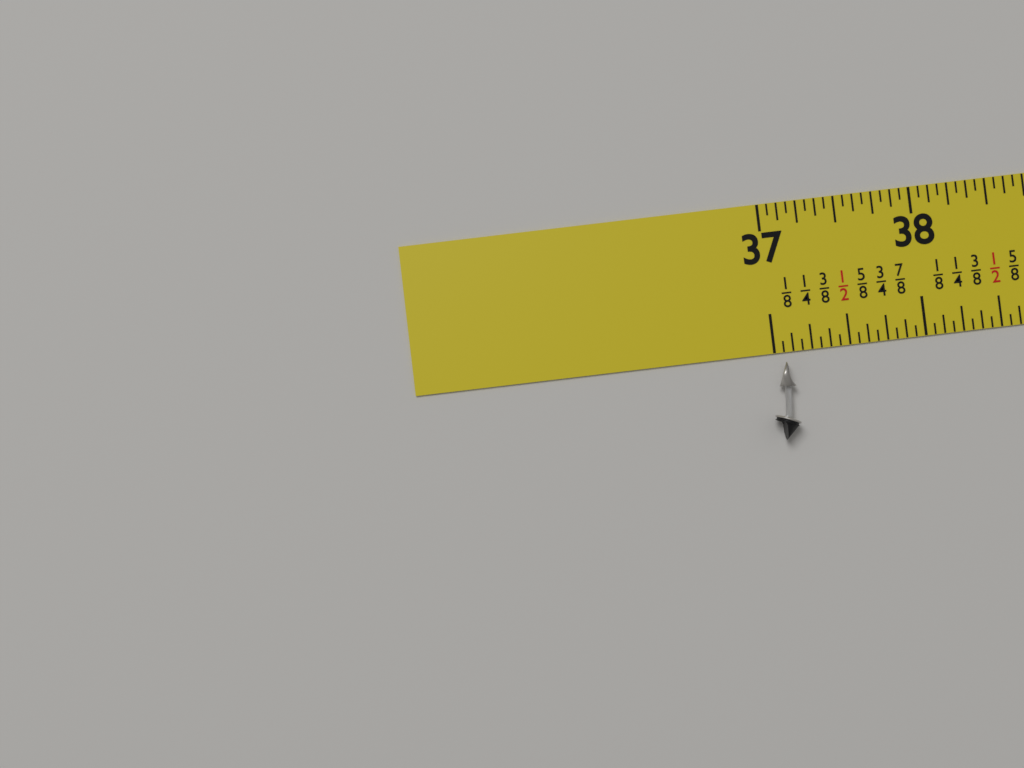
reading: 37.0625 in
